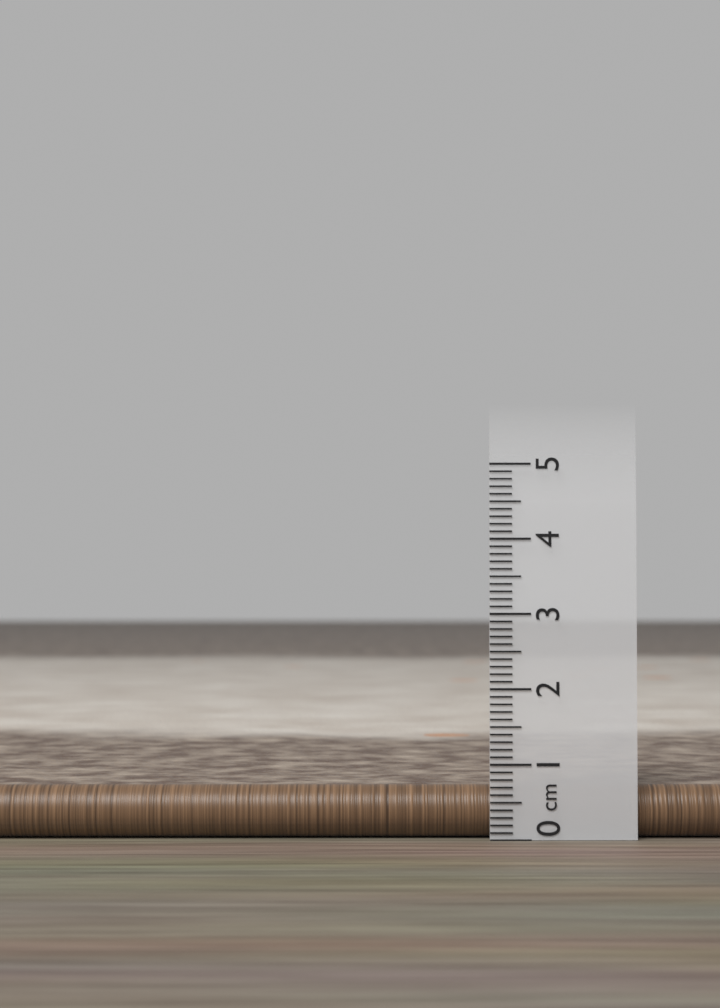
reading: 0.7 cm
